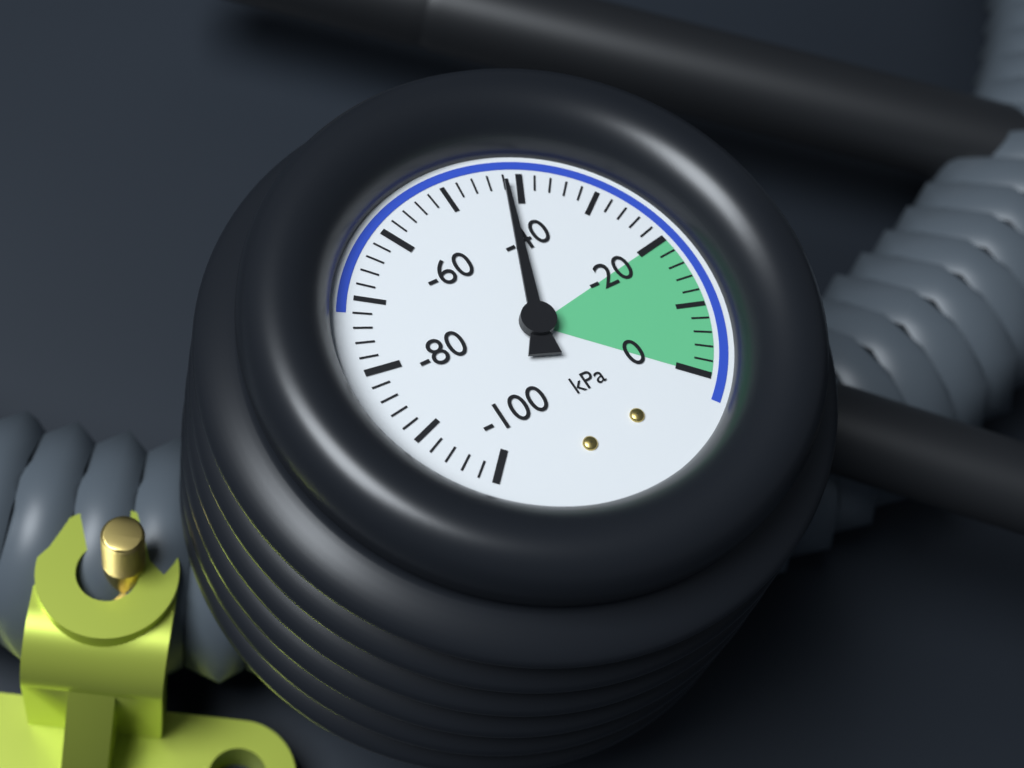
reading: -42 kPa
